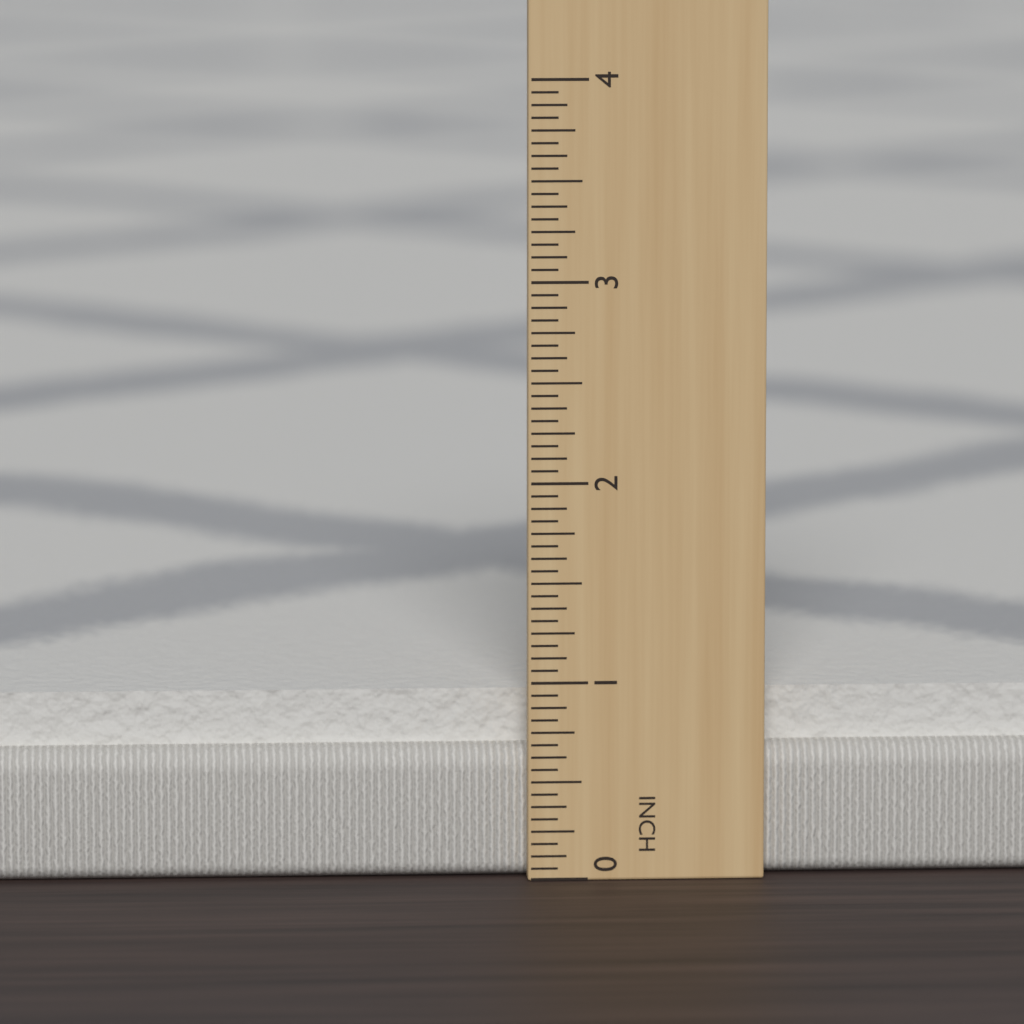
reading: 0.9375 in
